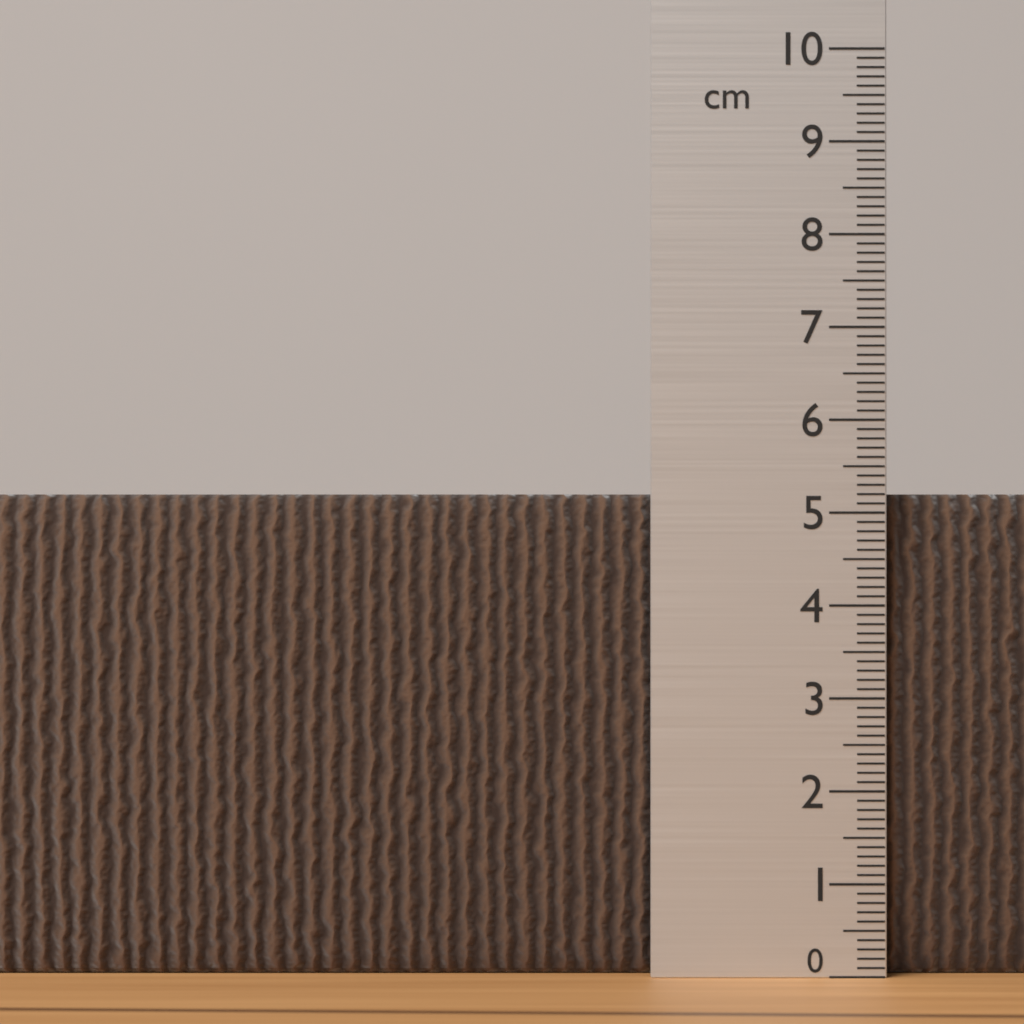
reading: 5.2 cm
